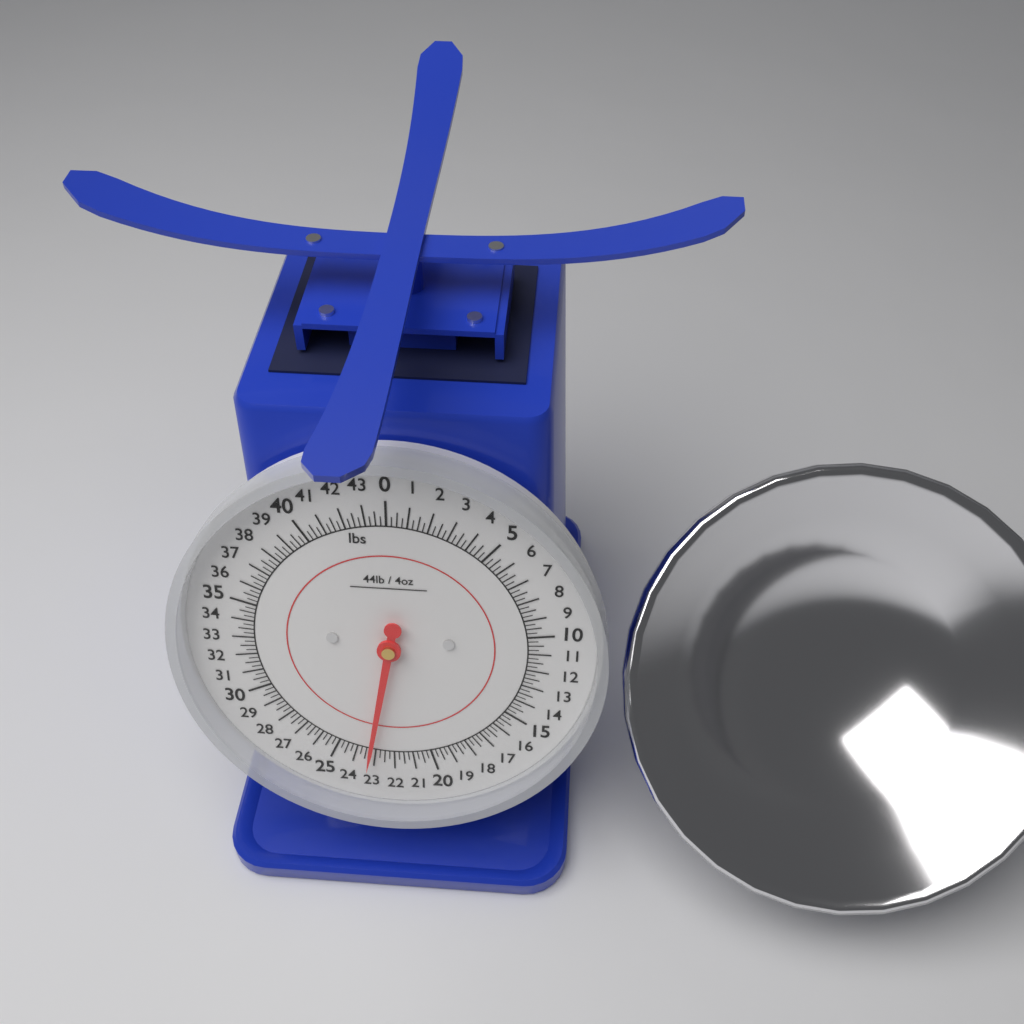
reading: 23.25 lbs
